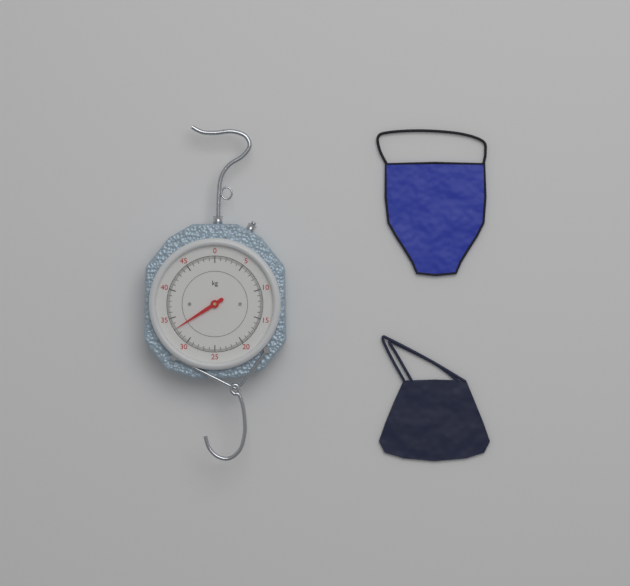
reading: 33.0 kg
